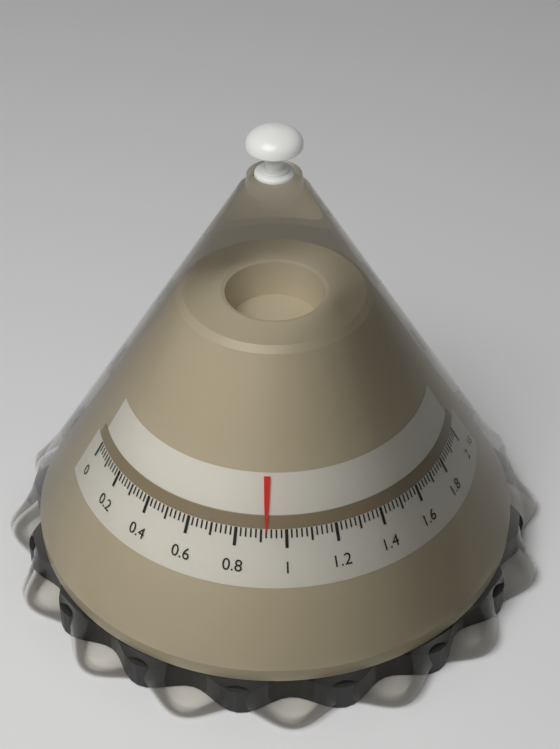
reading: 0.92 kg
